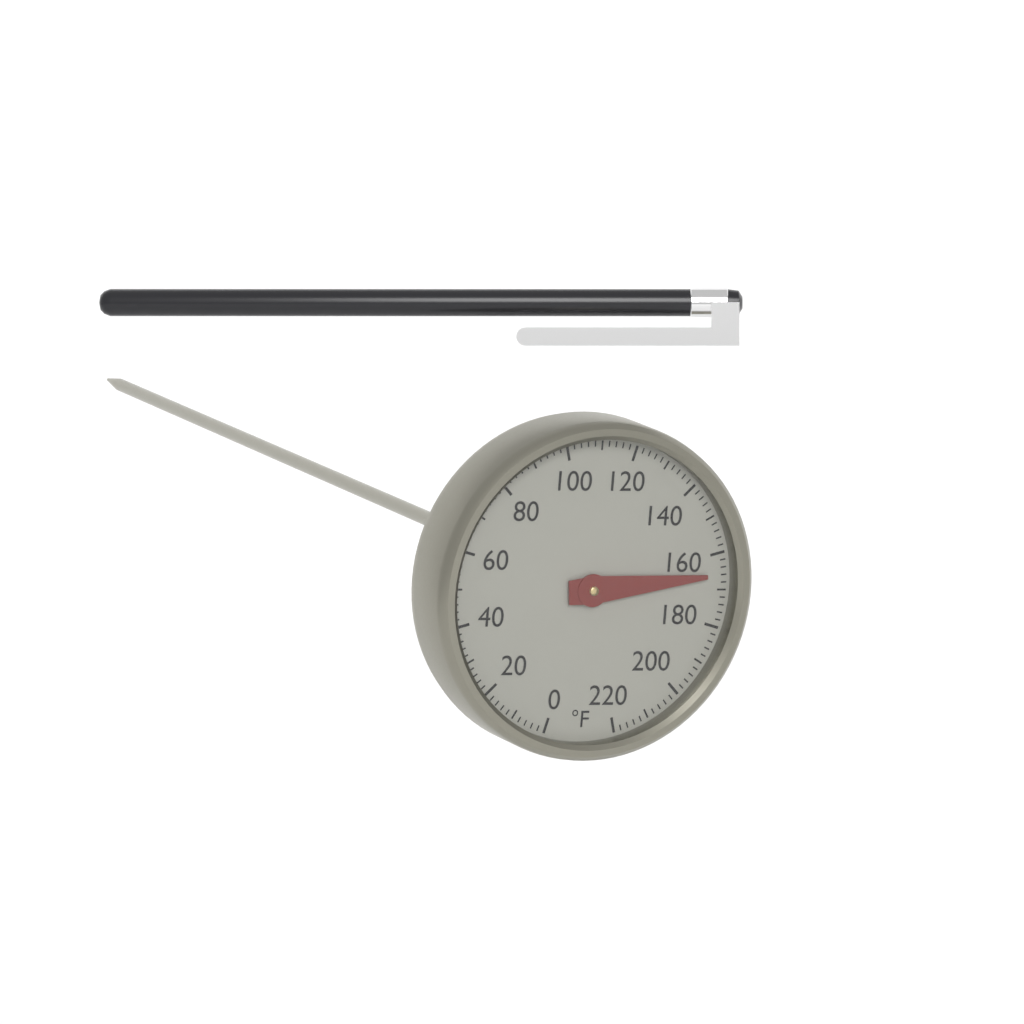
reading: 166 °F
